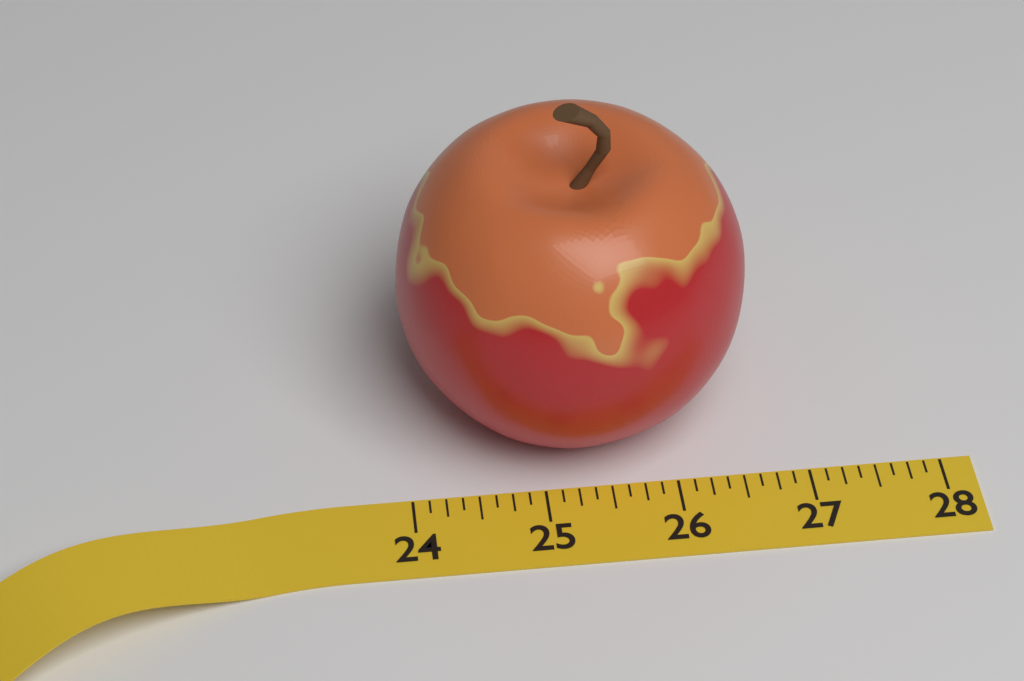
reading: 26.625 (no unit)
